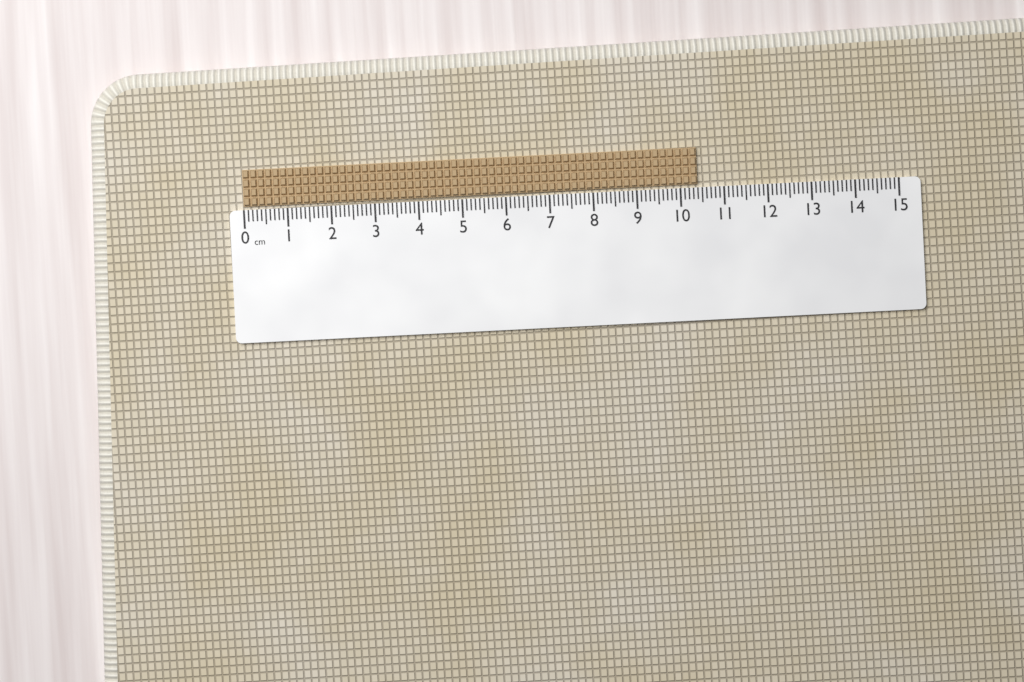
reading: 10.4 cm
